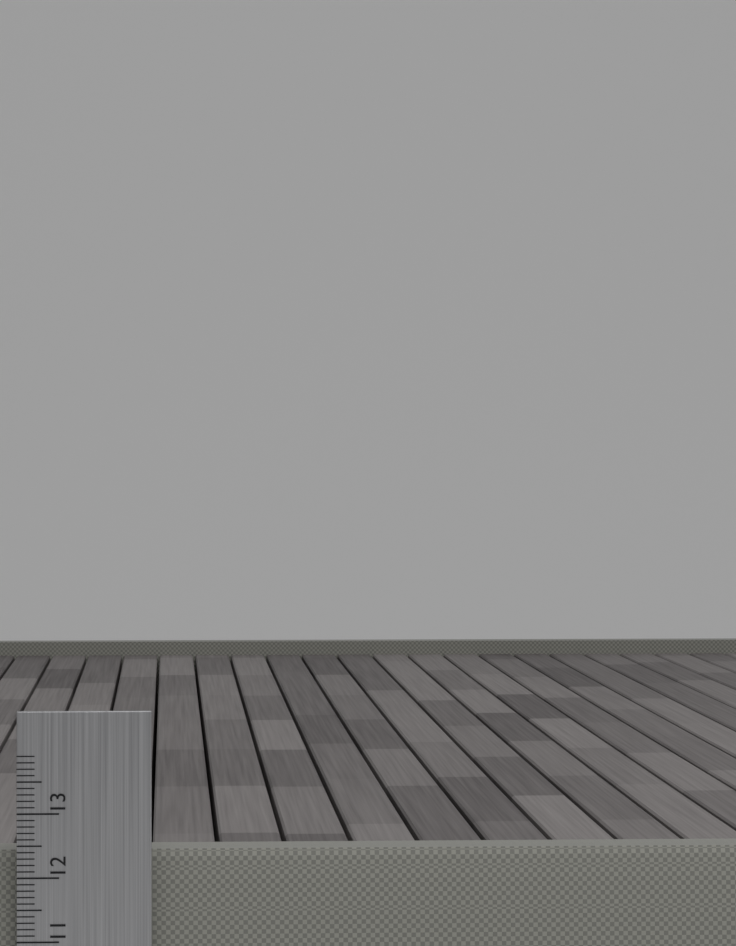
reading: 12.4 cm
